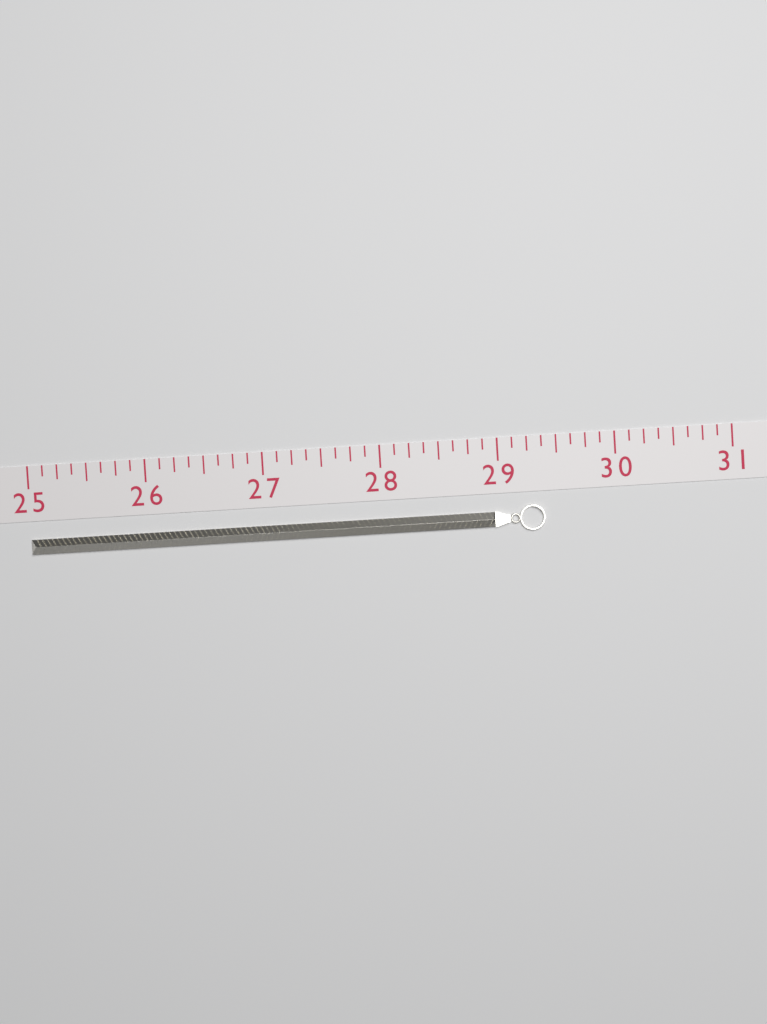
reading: 29.375 (no unit)
